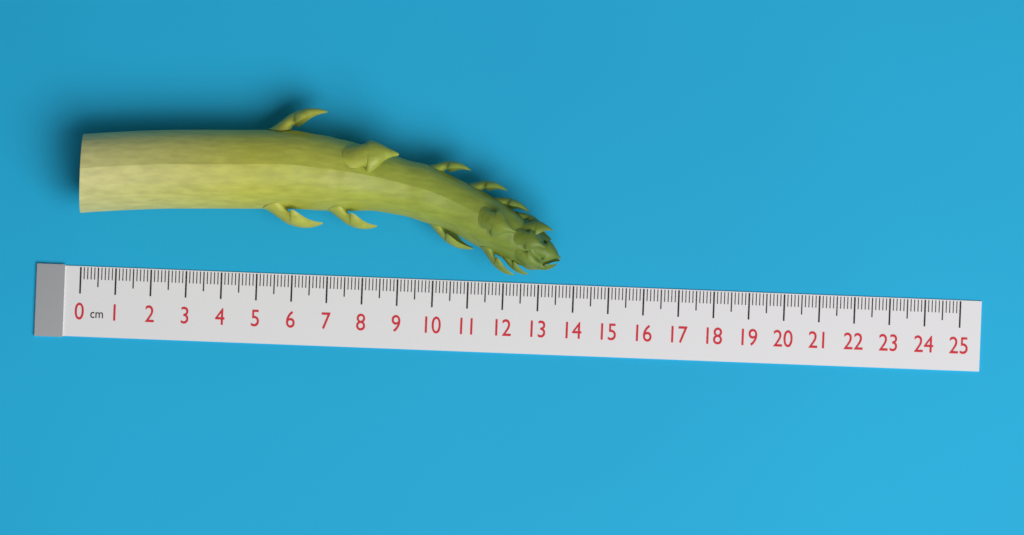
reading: 13.6 cm
